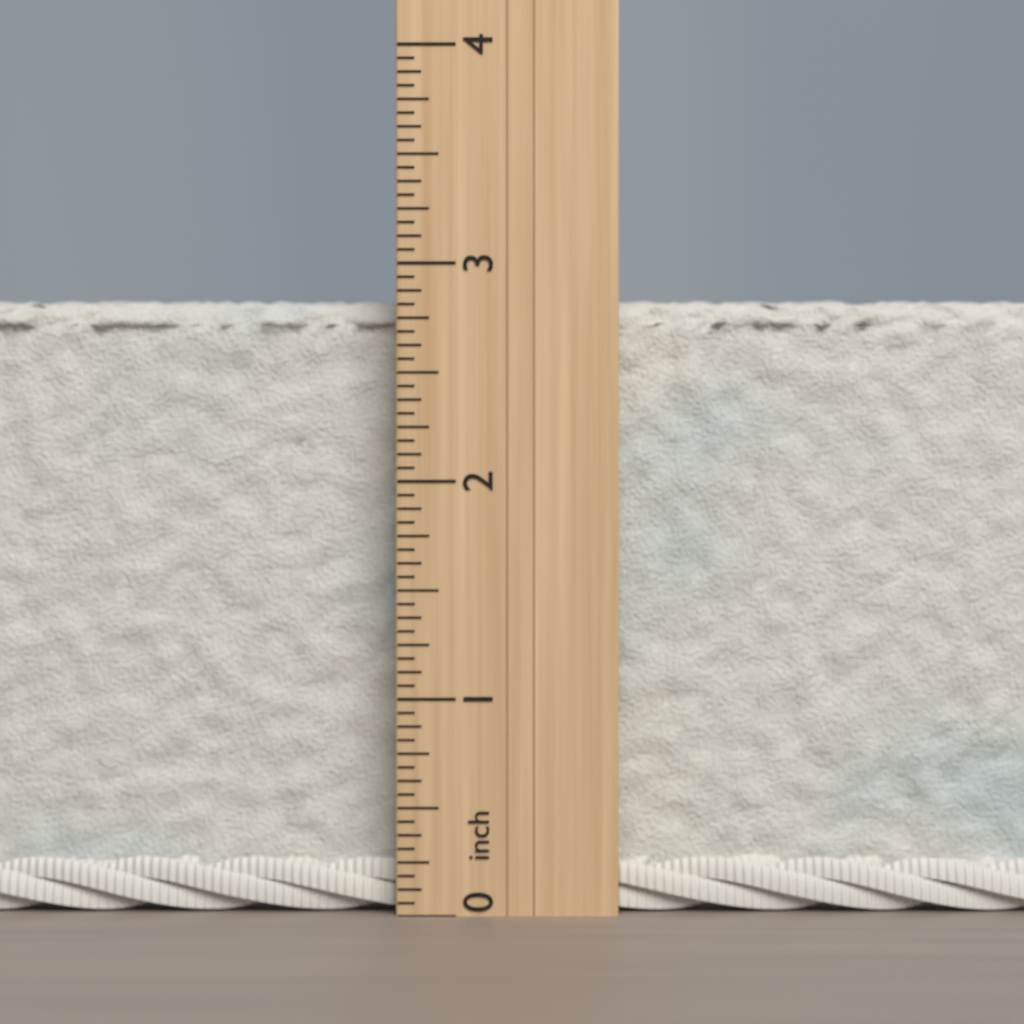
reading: 2.8750 inch
